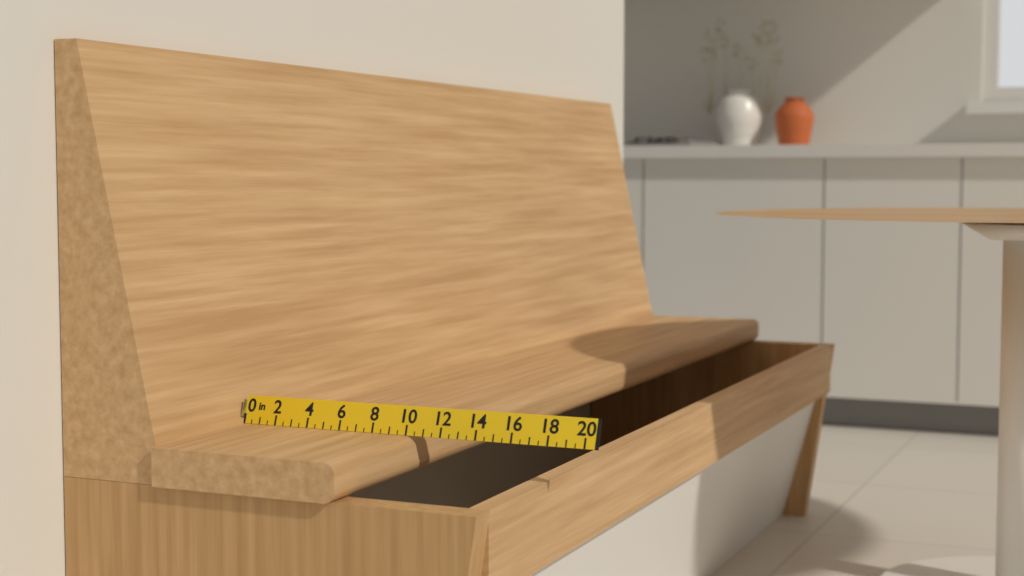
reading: 10.5 in
